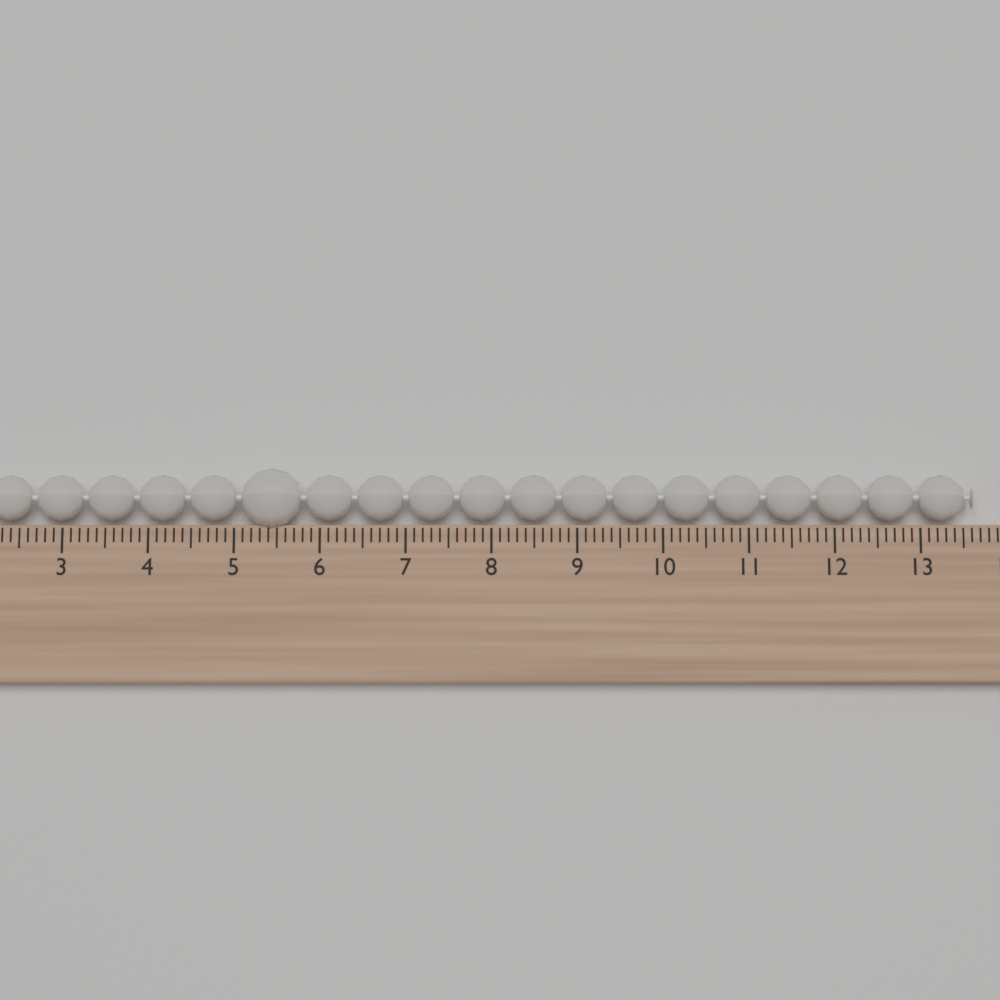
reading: 13.6 (no unit)
